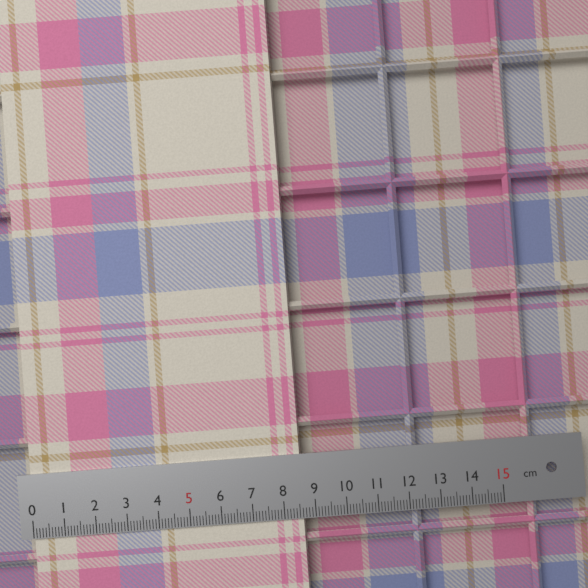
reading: 8.6 cm
